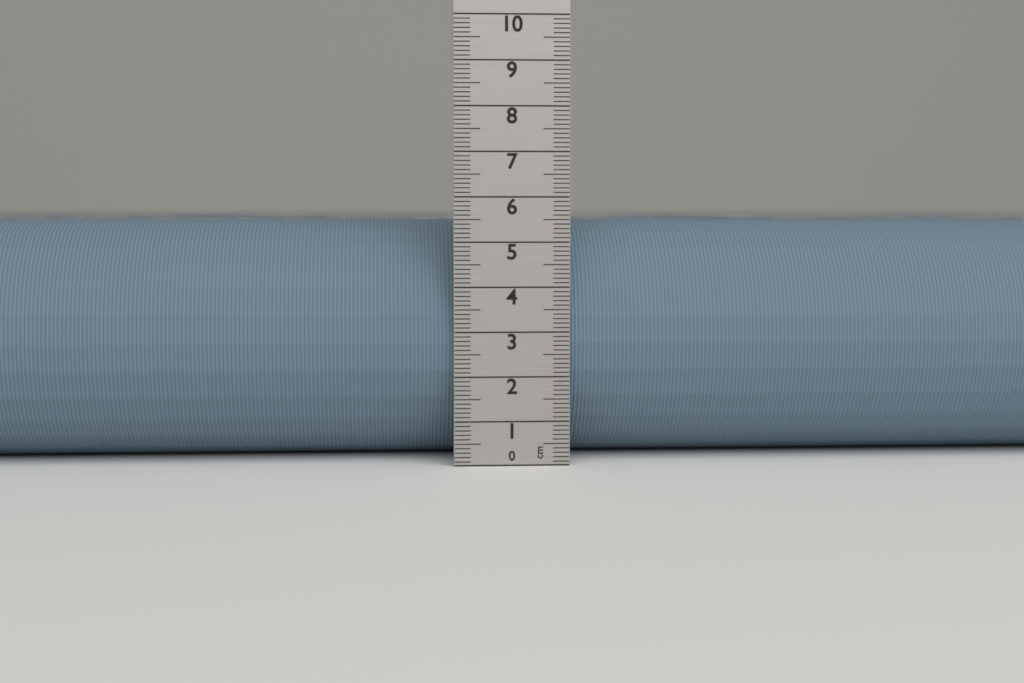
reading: 5.5 cm
